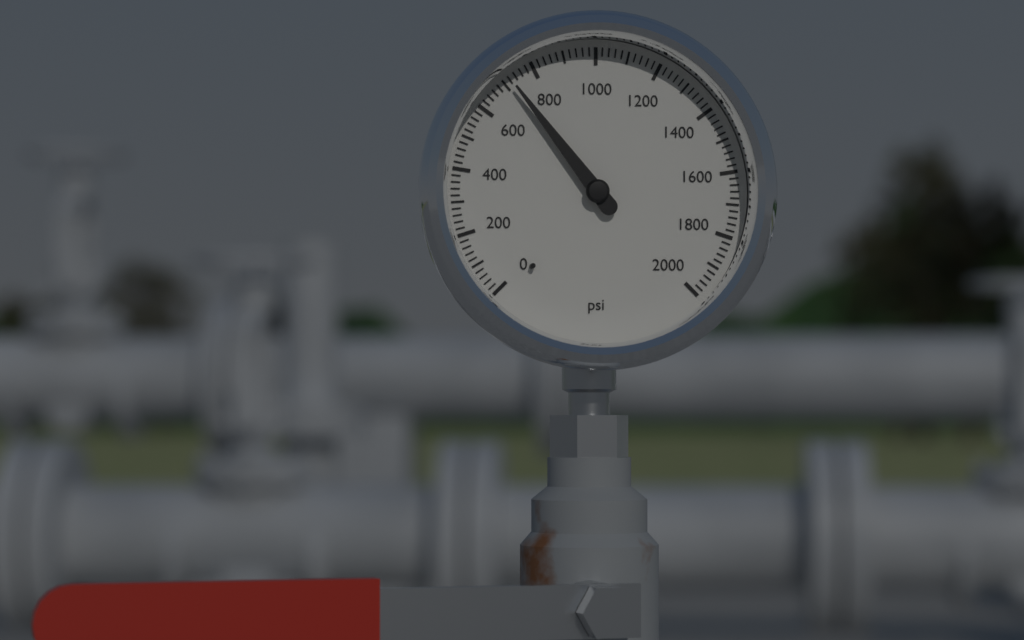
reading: 720 psi
